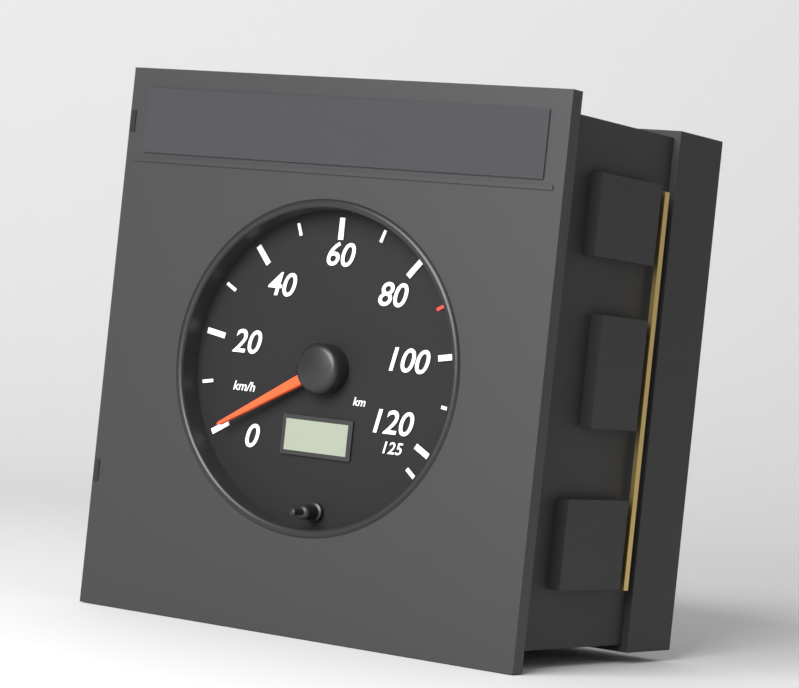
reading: 0 km/h
